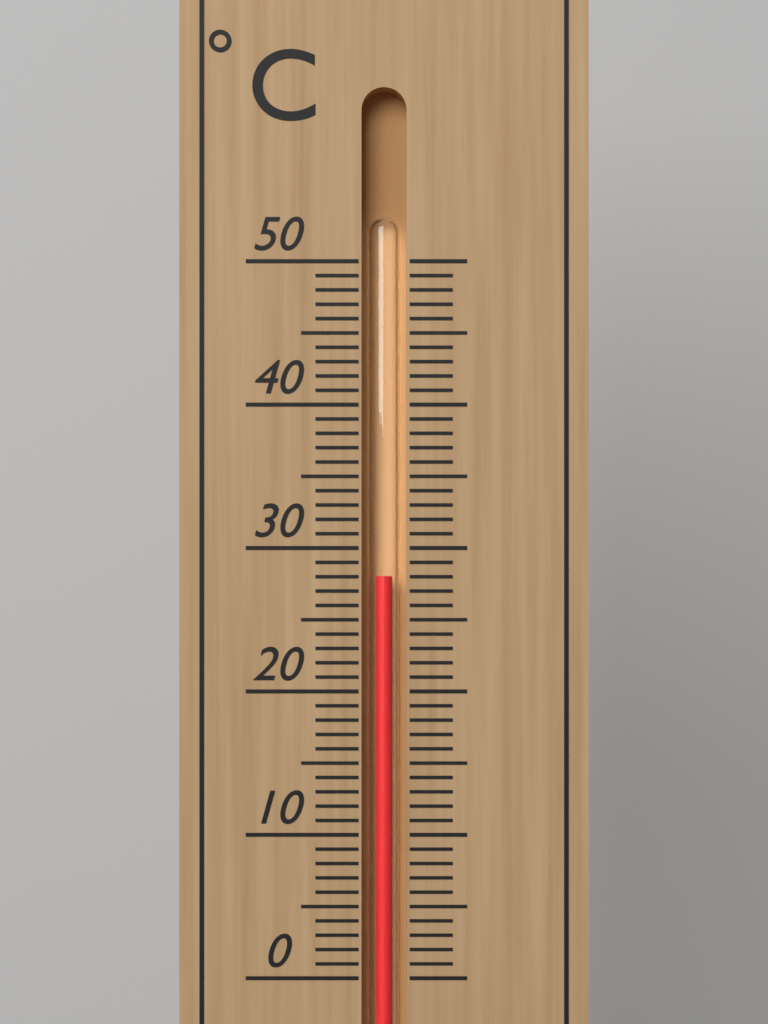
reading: 28 °C
